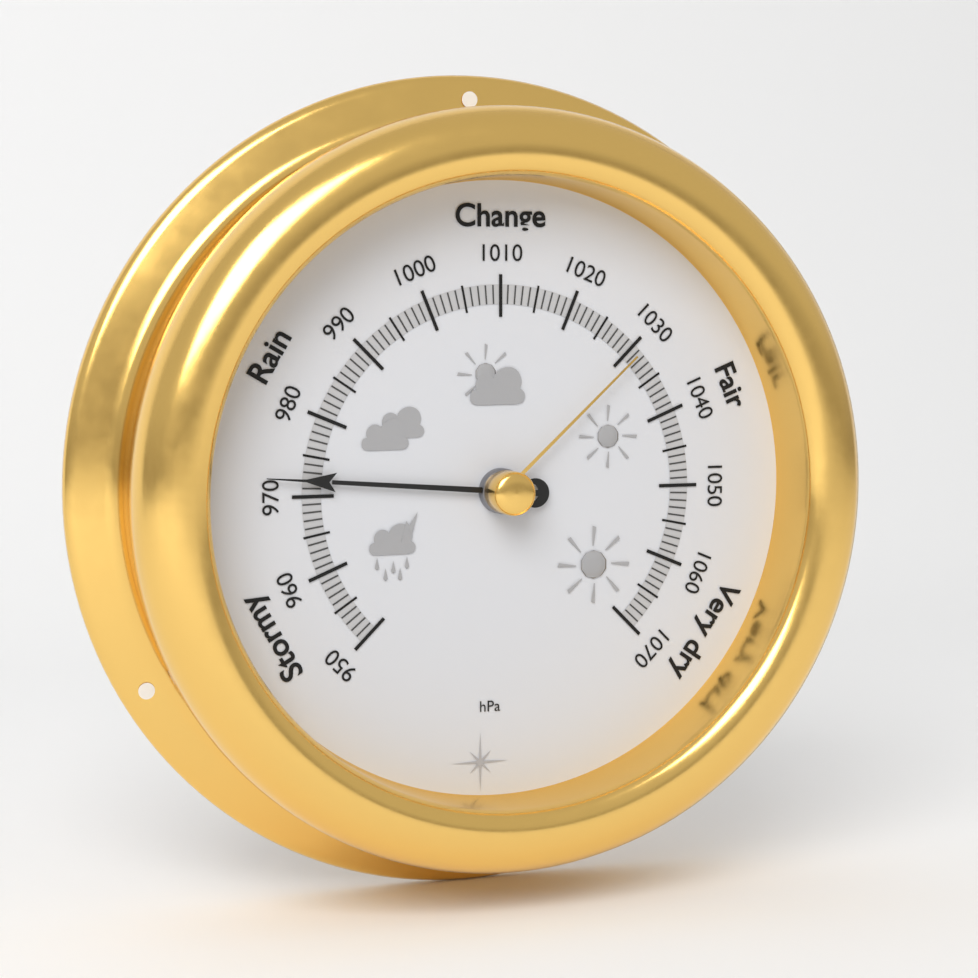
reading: 972 hPa
